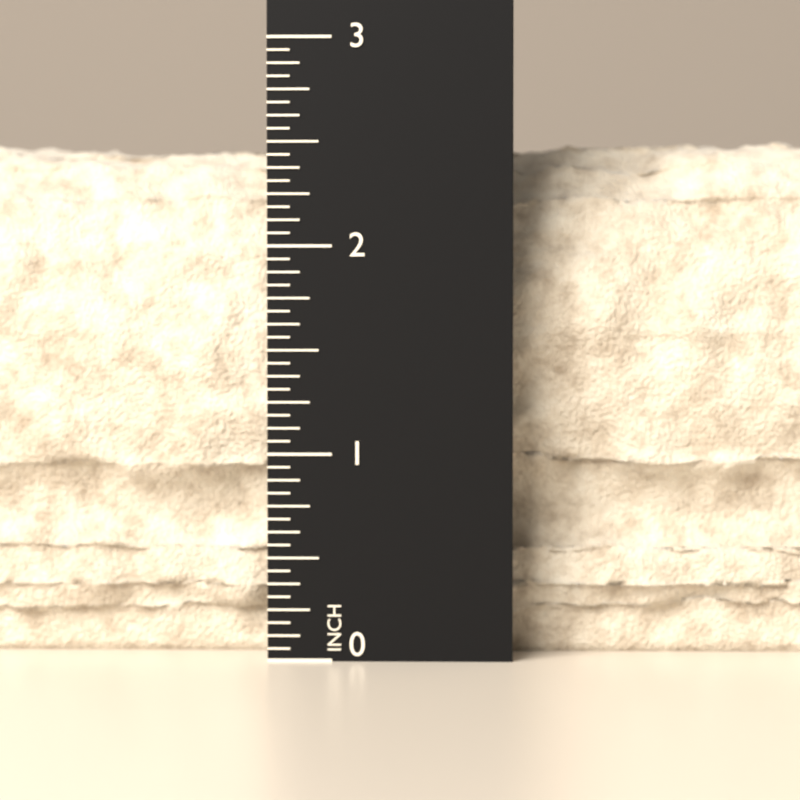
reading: 2.5625 in
